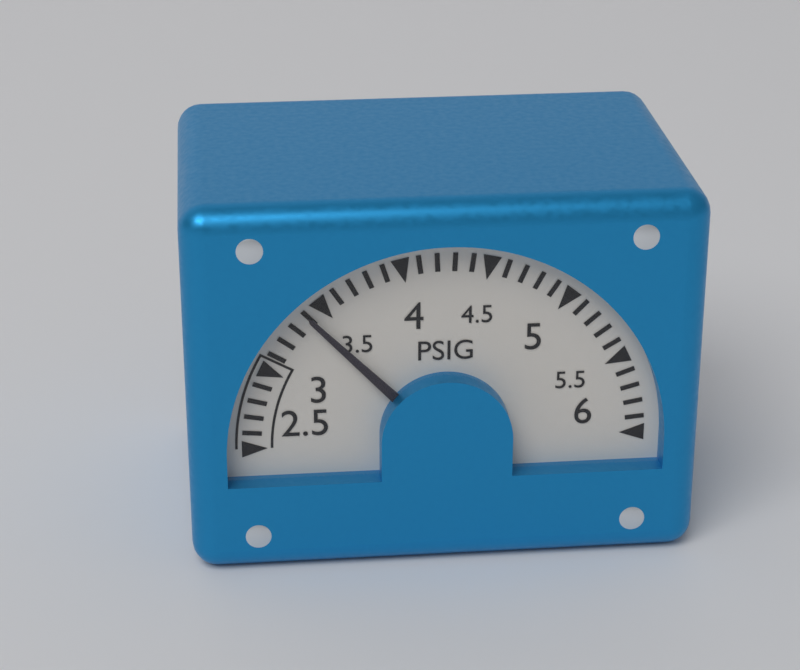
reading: 3.4 PSIG
